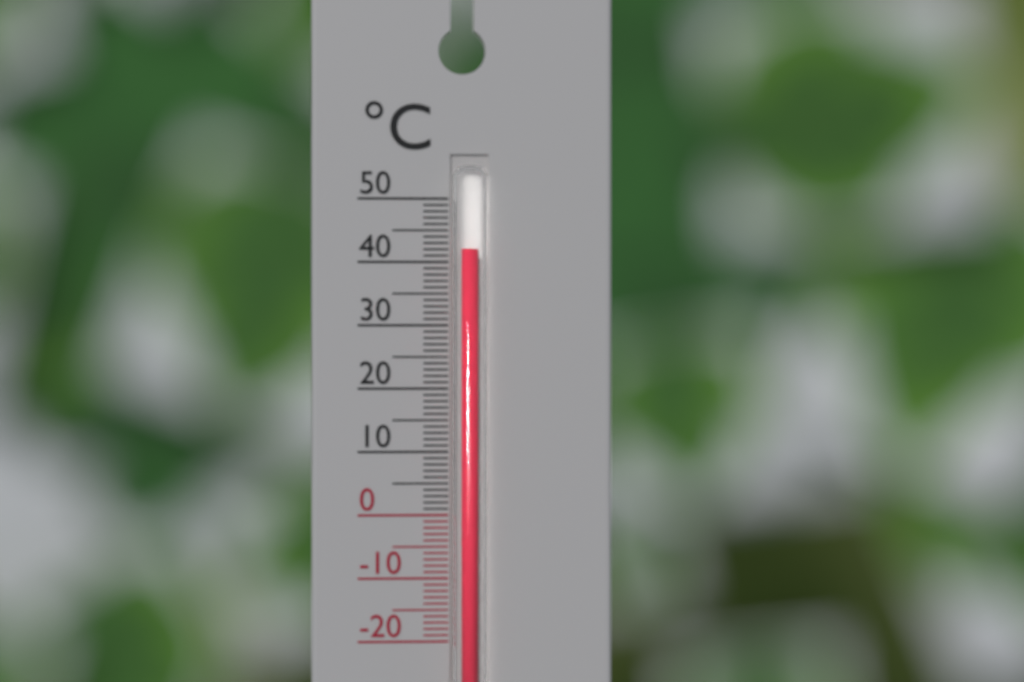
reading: 42 °C
